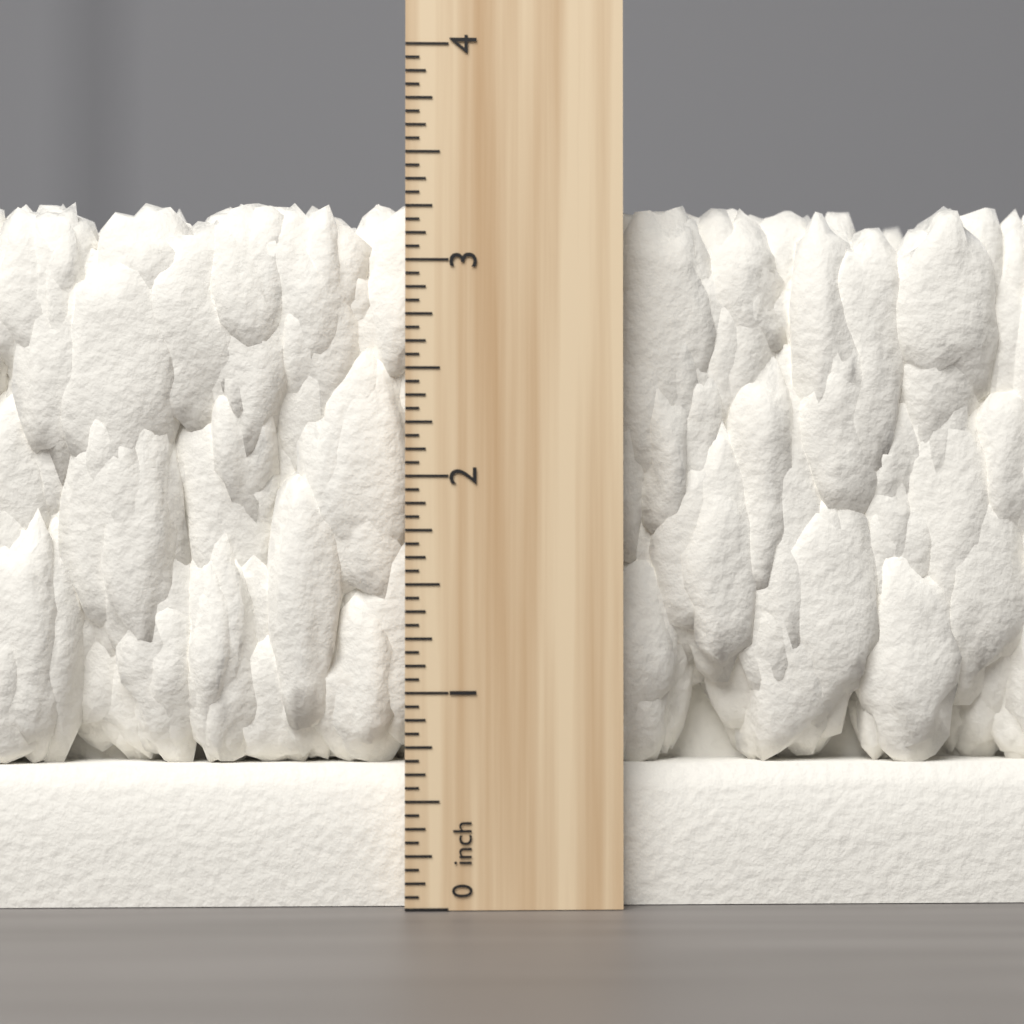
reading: 3.3125 inch
